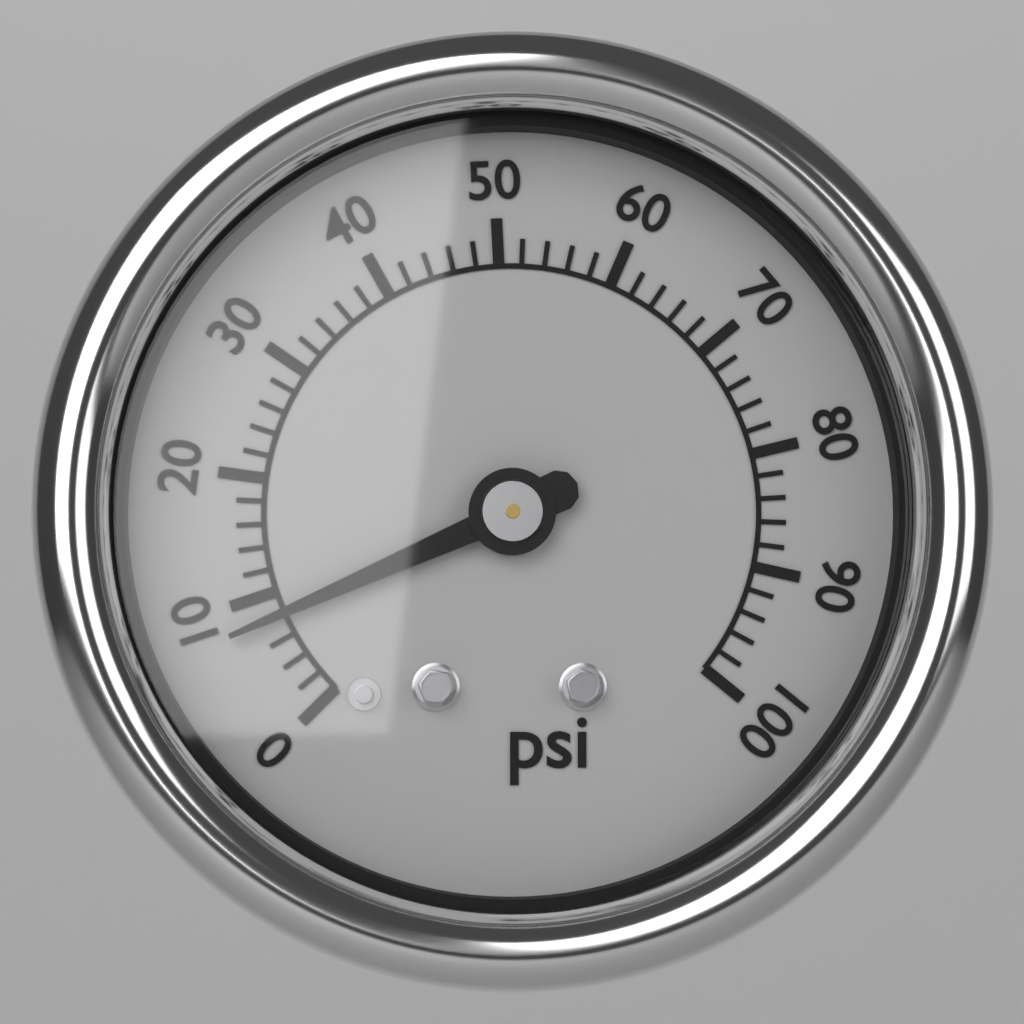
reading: 8 psi
